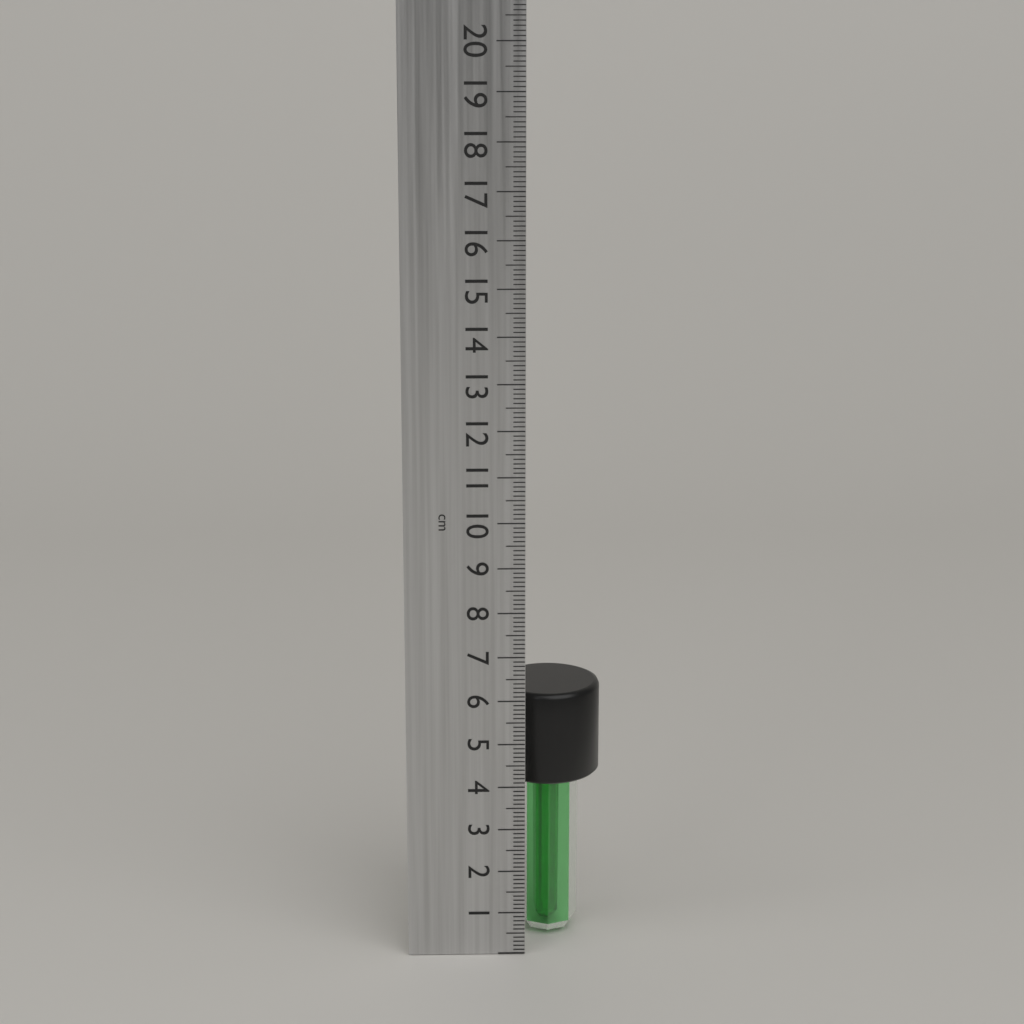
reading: 6.0 cm
